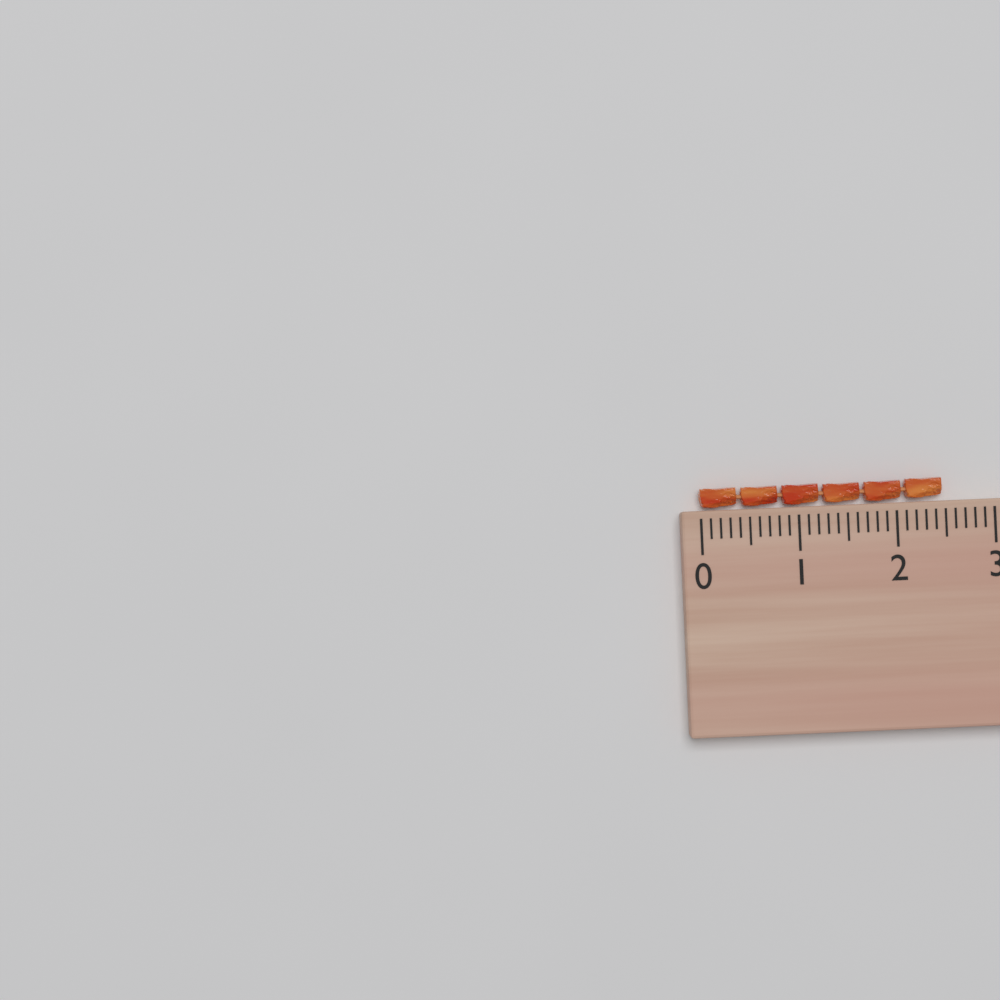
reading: 2.5 (no unit)
